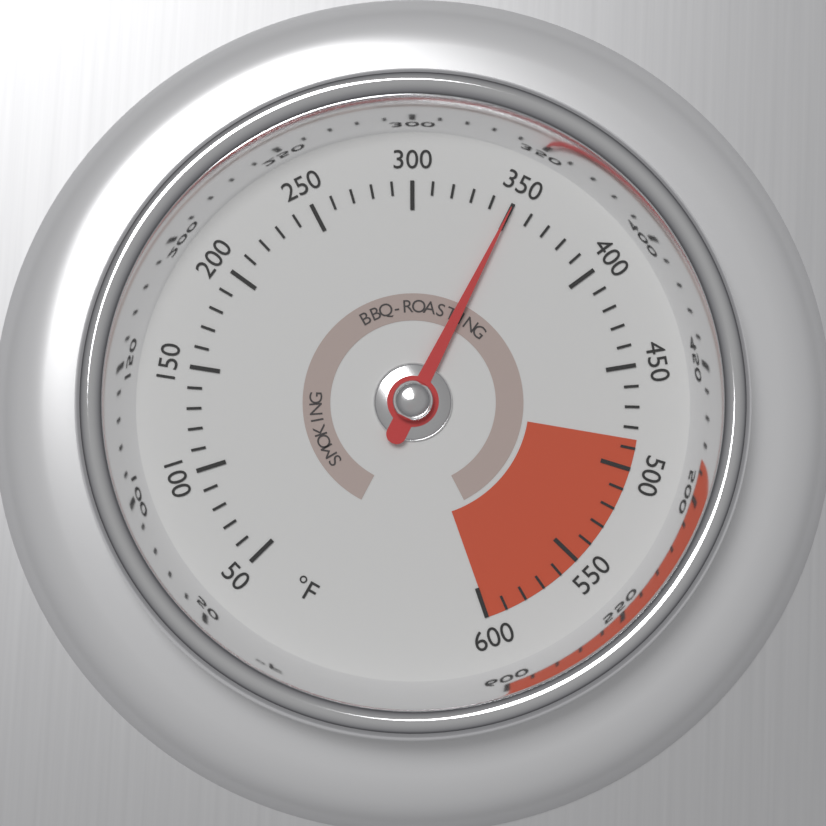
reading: 350 °F
